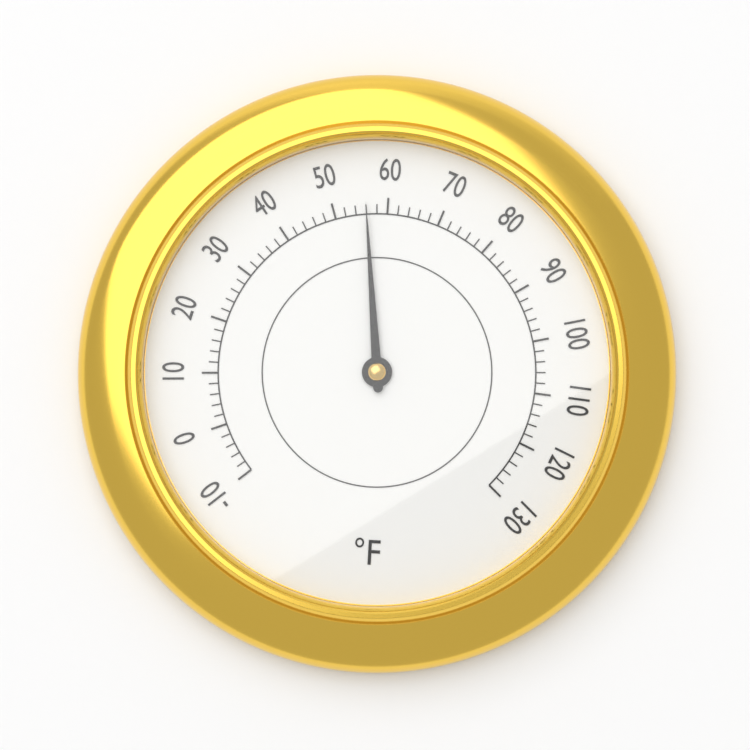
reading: 56 °F
